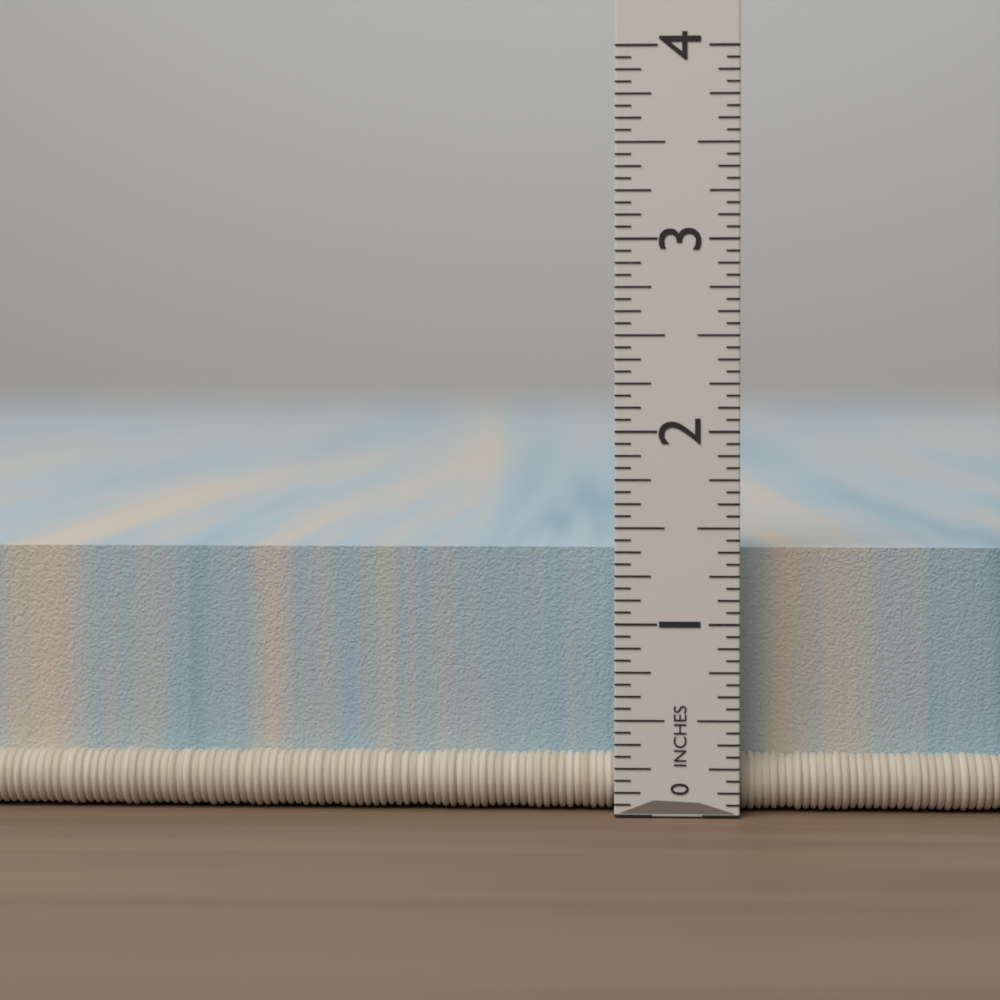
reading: 1.3750 in
